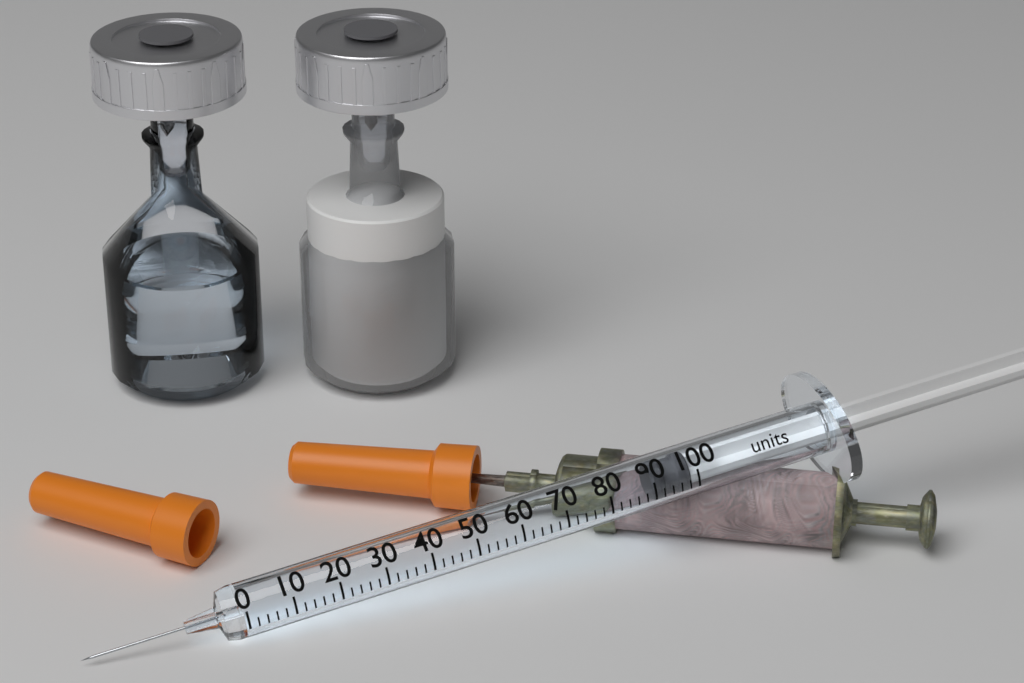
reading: 90 units
